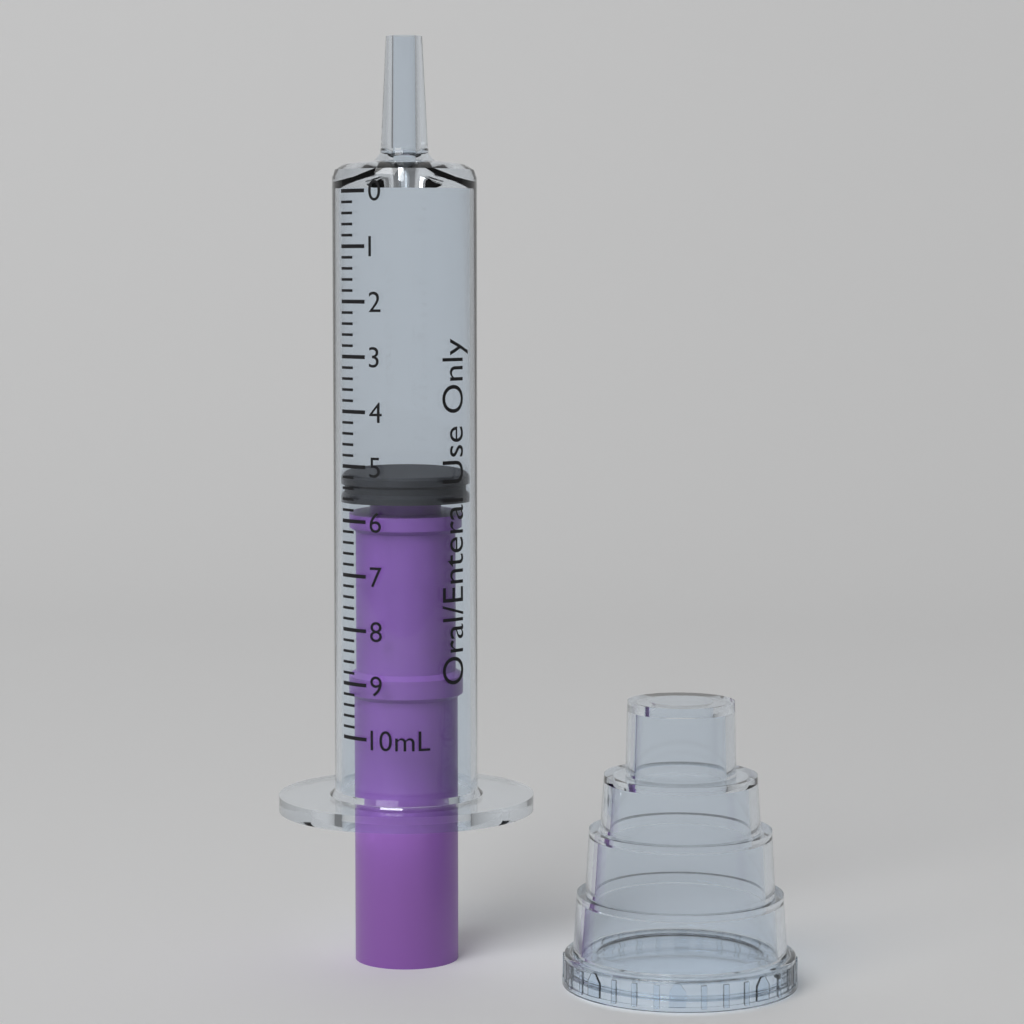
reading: 5.2 mL
